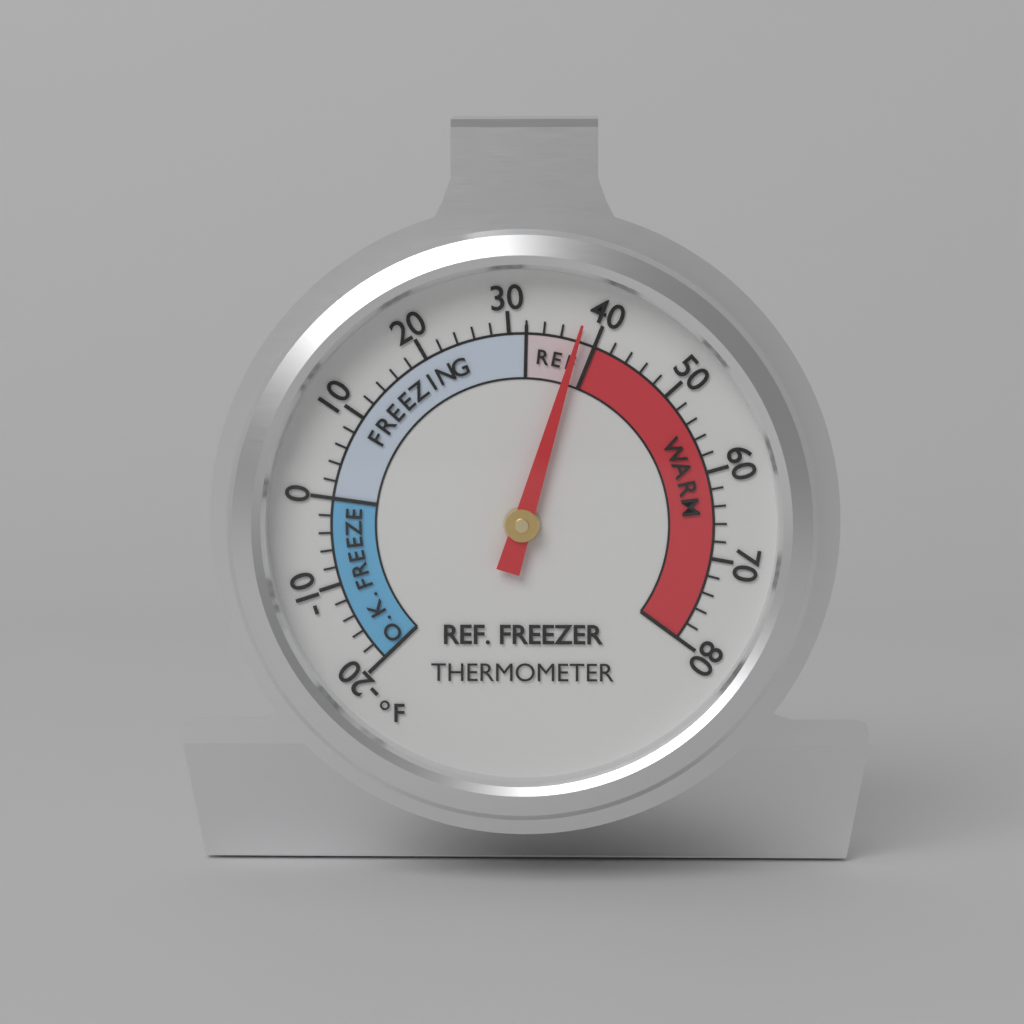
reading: 38 °F
